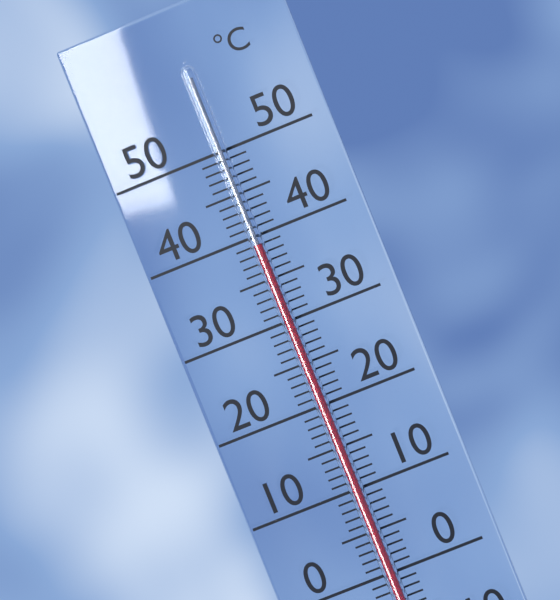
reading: 39 °C
